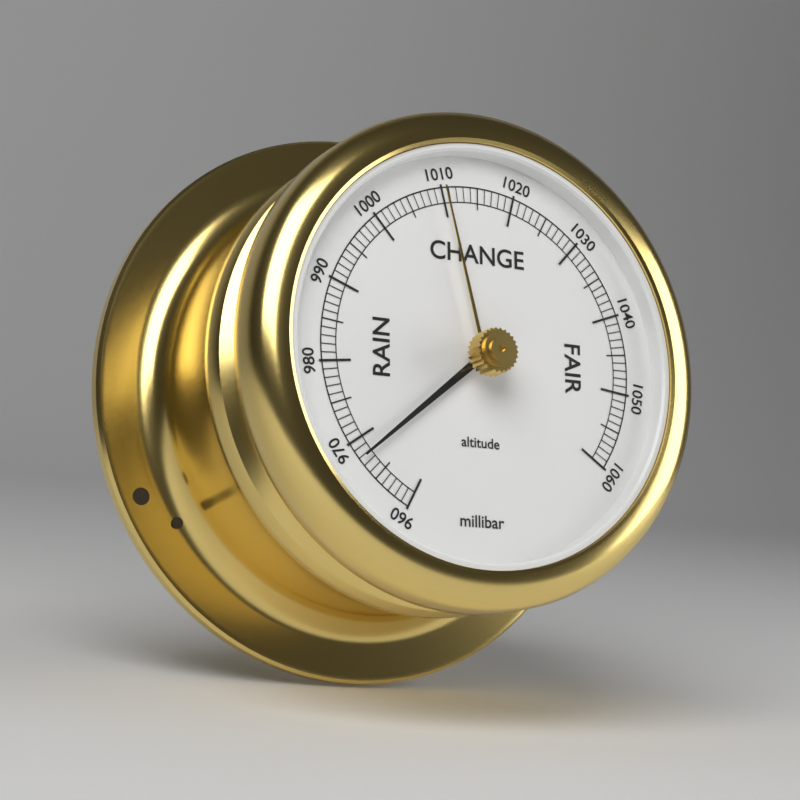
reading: 968 millibar
